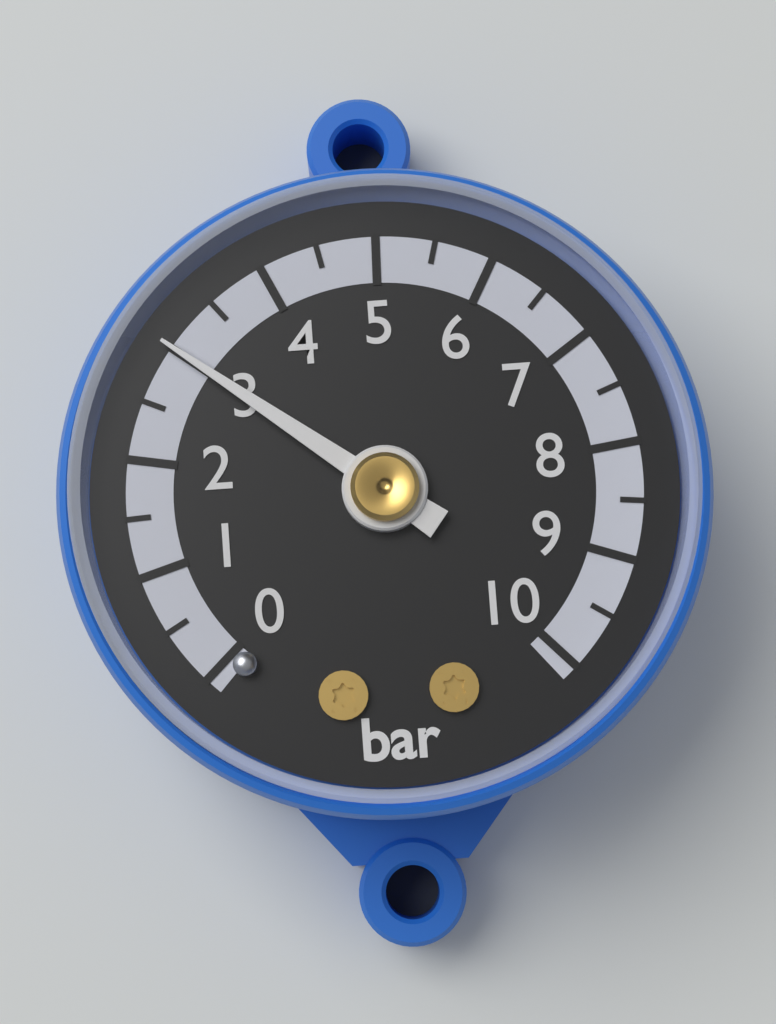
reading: 3.0 bar
